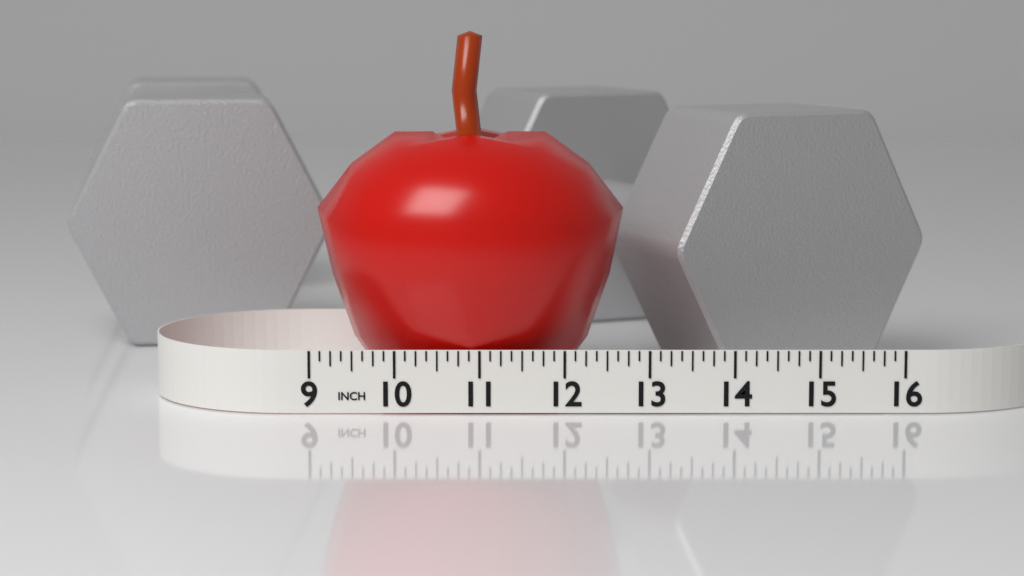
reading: 12.750 in
